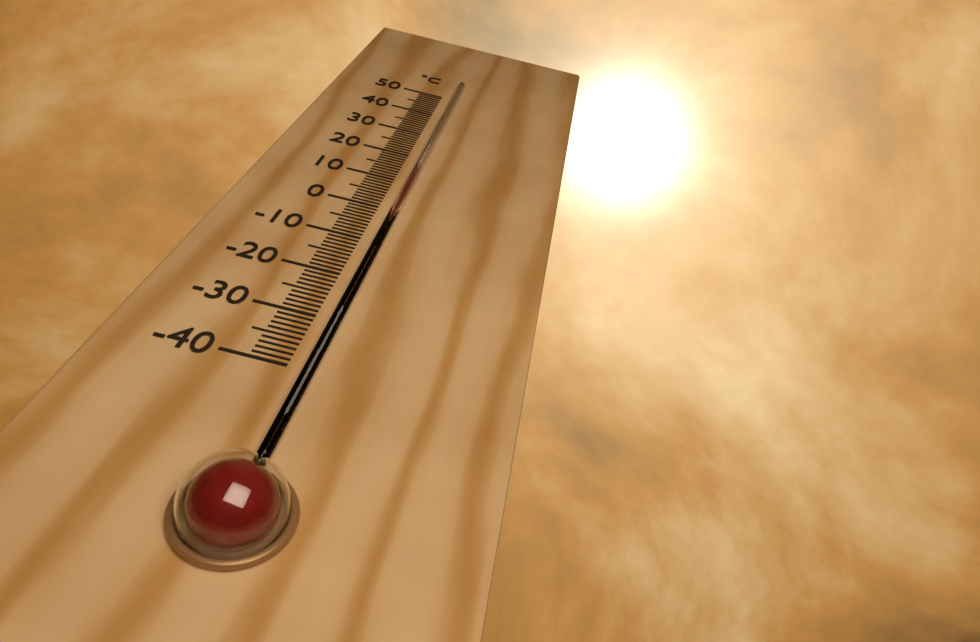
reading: 15 °C
